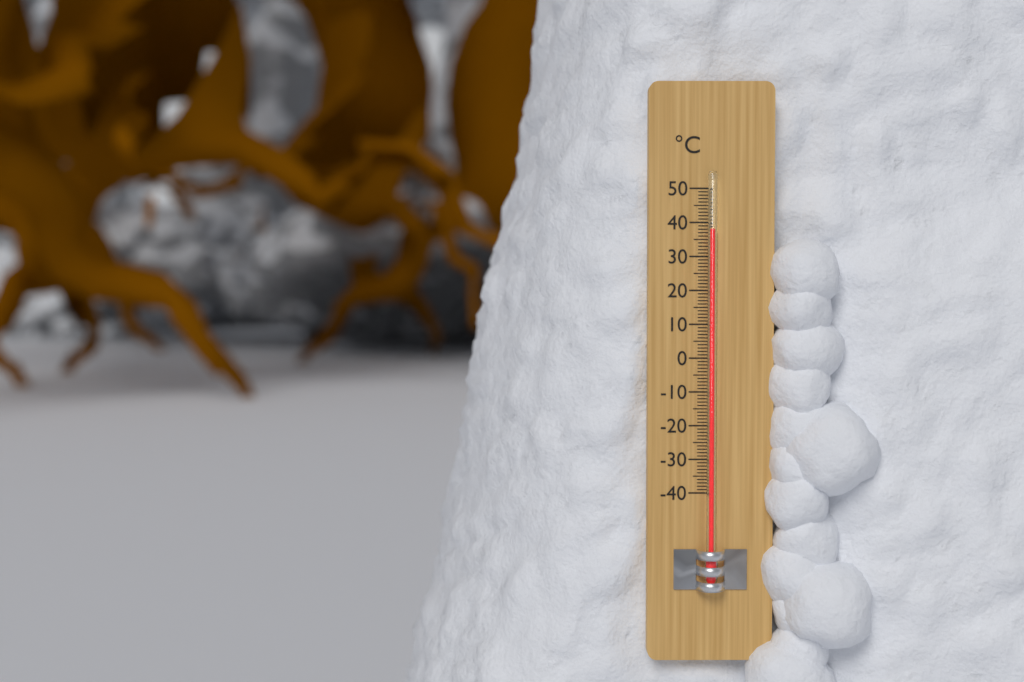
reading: 38 °C
